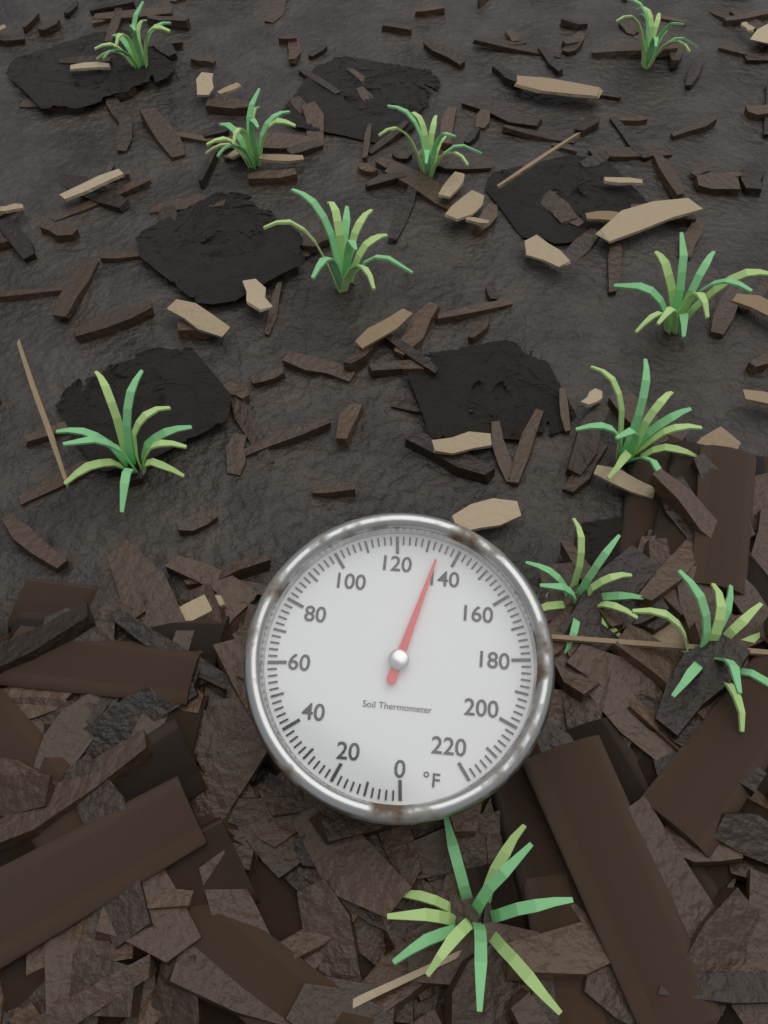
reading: 134 °F
